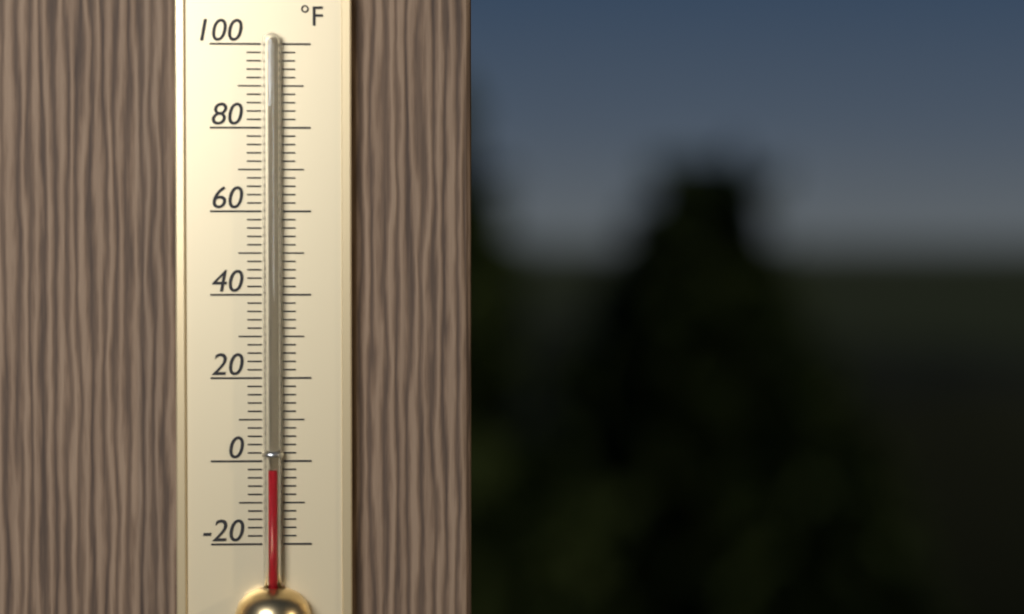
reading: -2 °F
